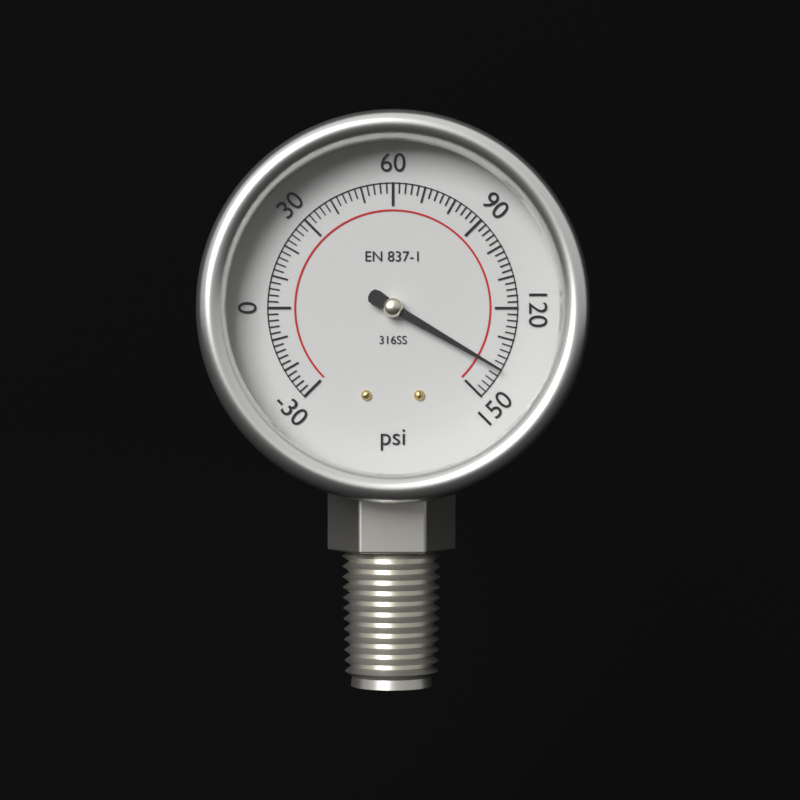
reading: 140 psi
